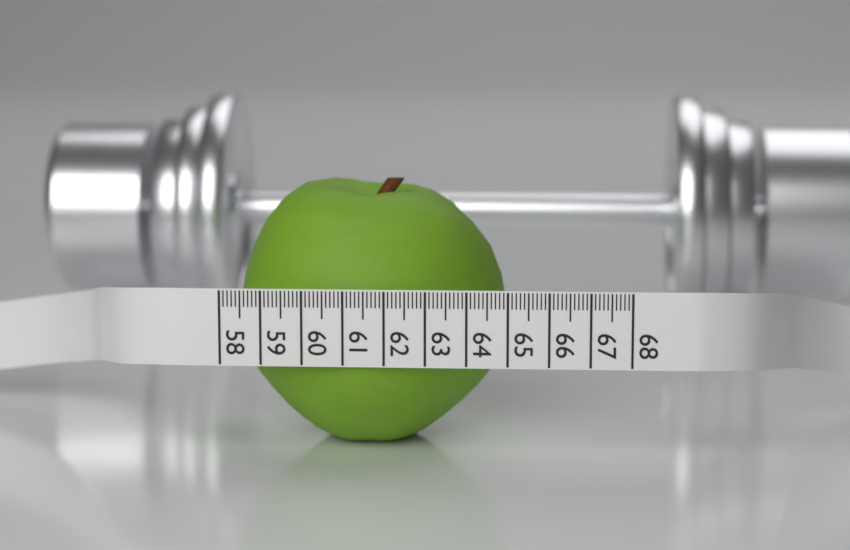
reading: 64.9 (no unit)
